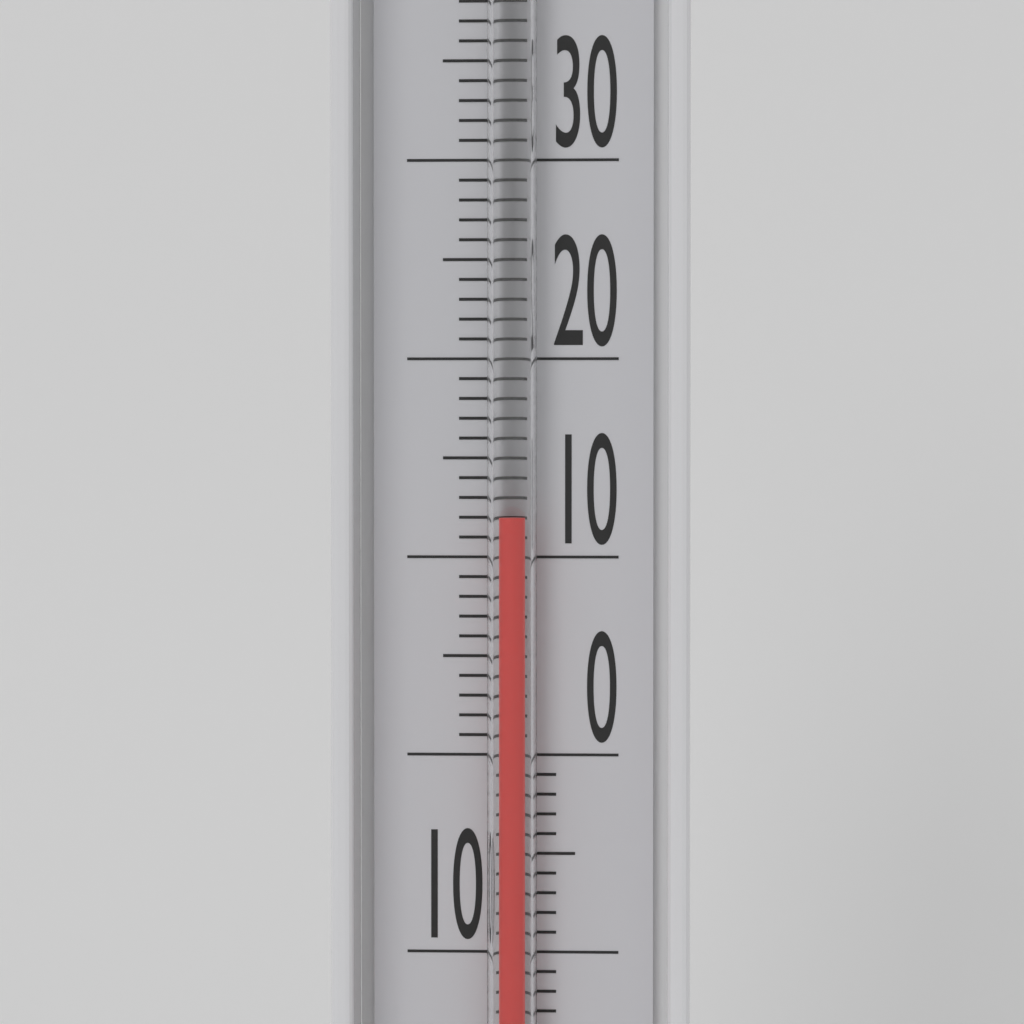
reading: 12 °C
